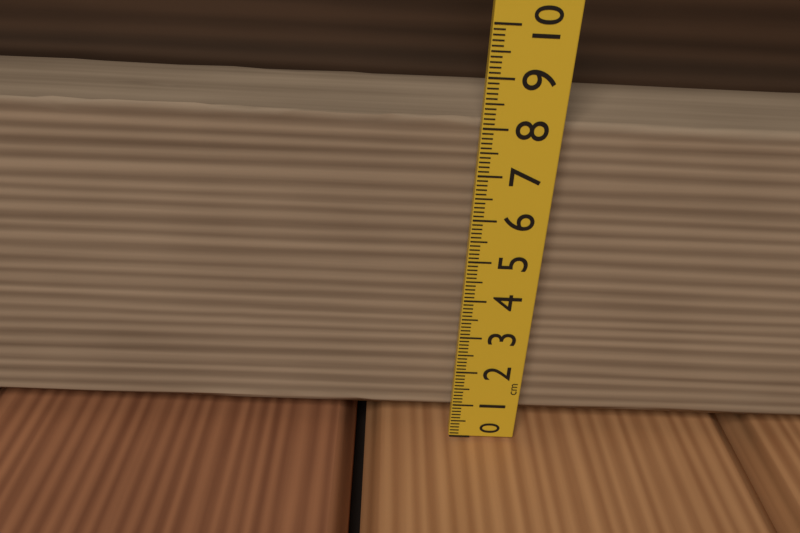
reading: 8.3 cm
